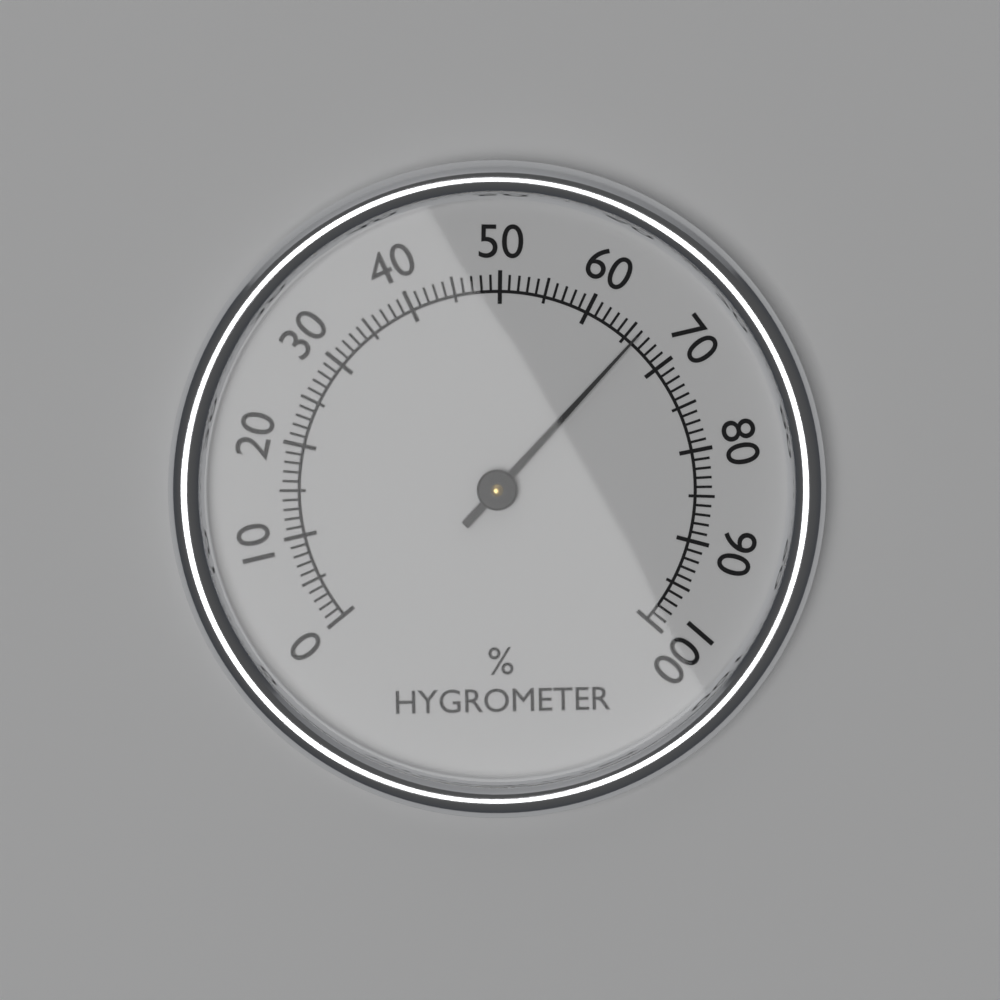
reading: 66 %
